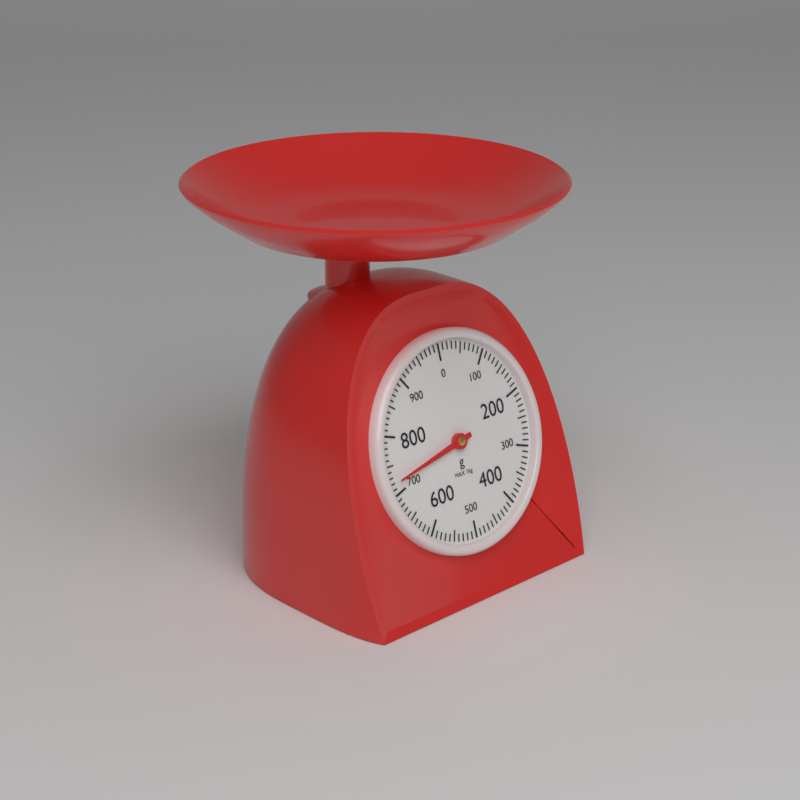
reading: 720 g
